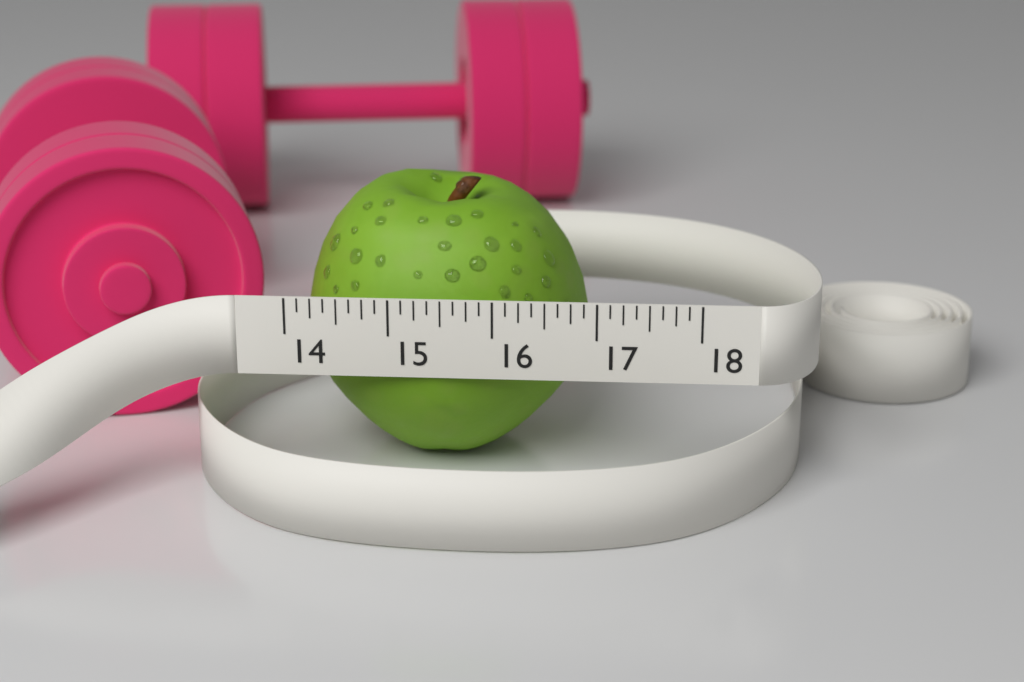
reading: 16.875 (no unit)
